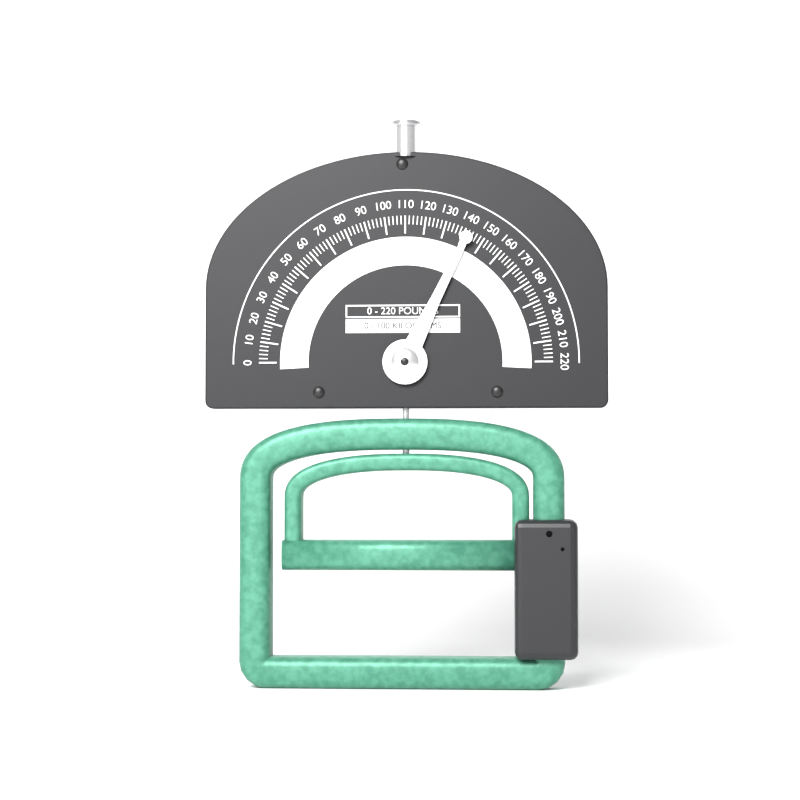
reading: 142 lb
